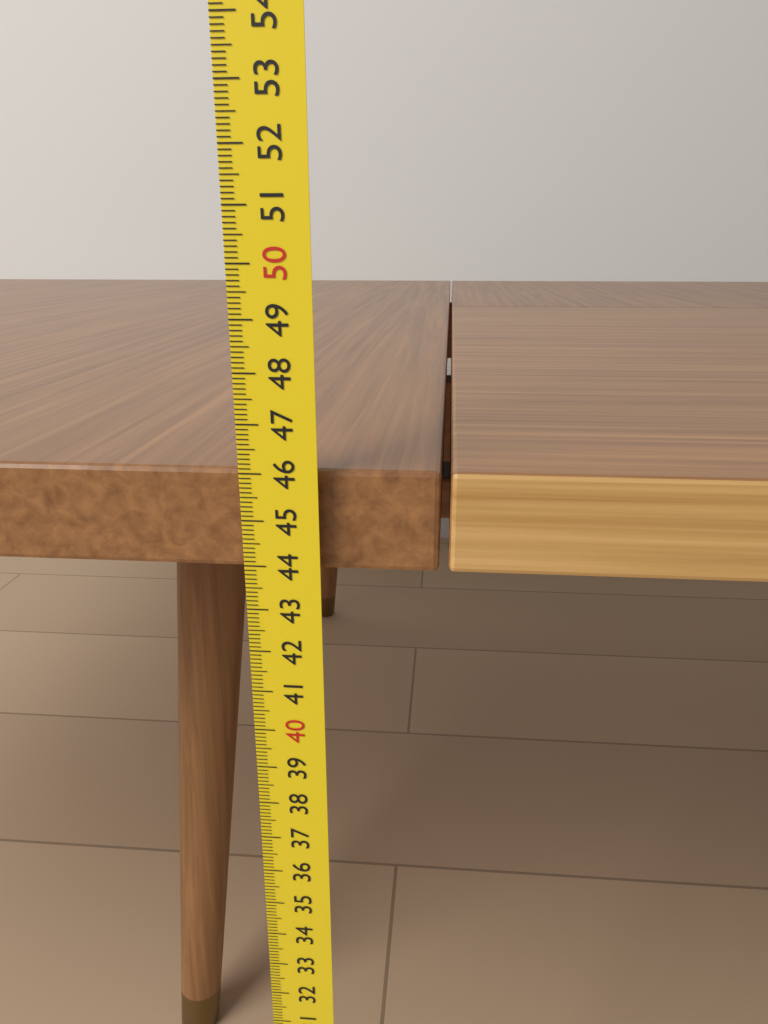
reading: 46.0 cm
